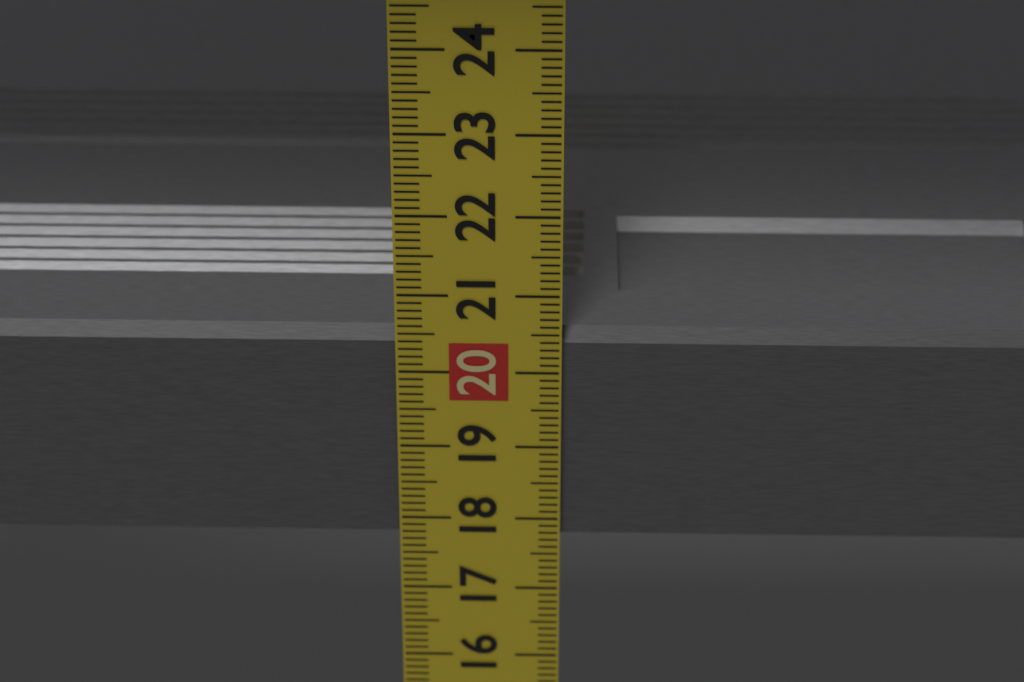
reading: 20.5 cm
